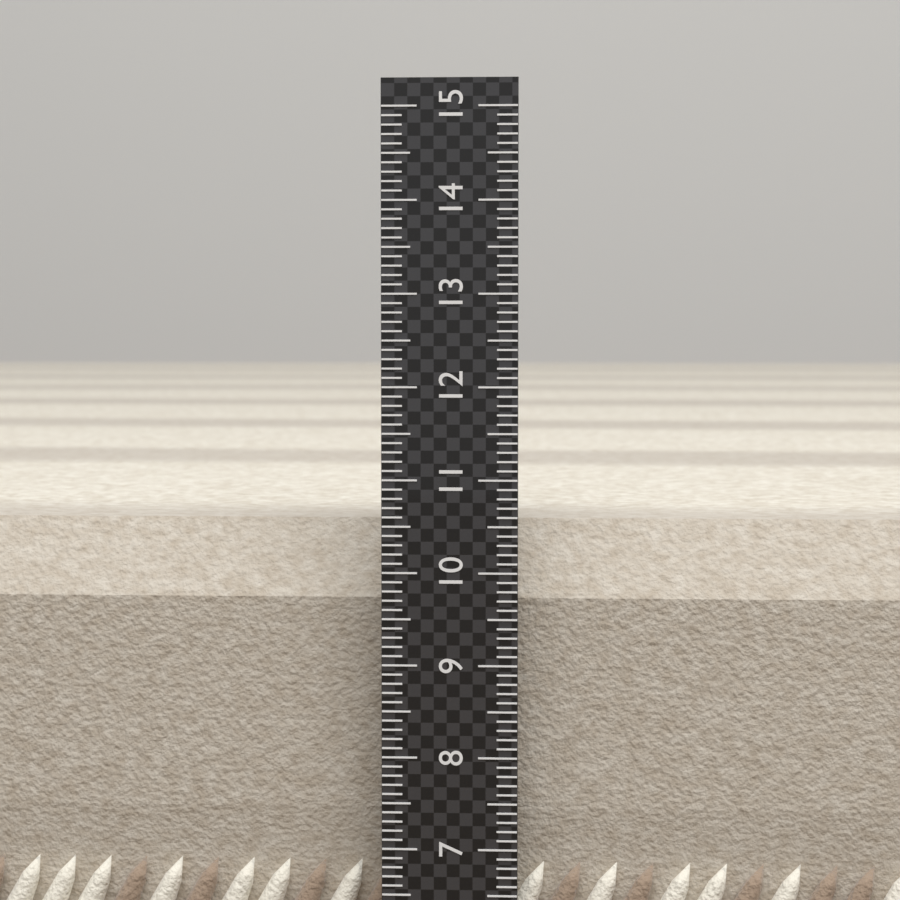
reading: 10.5 (no unit)
